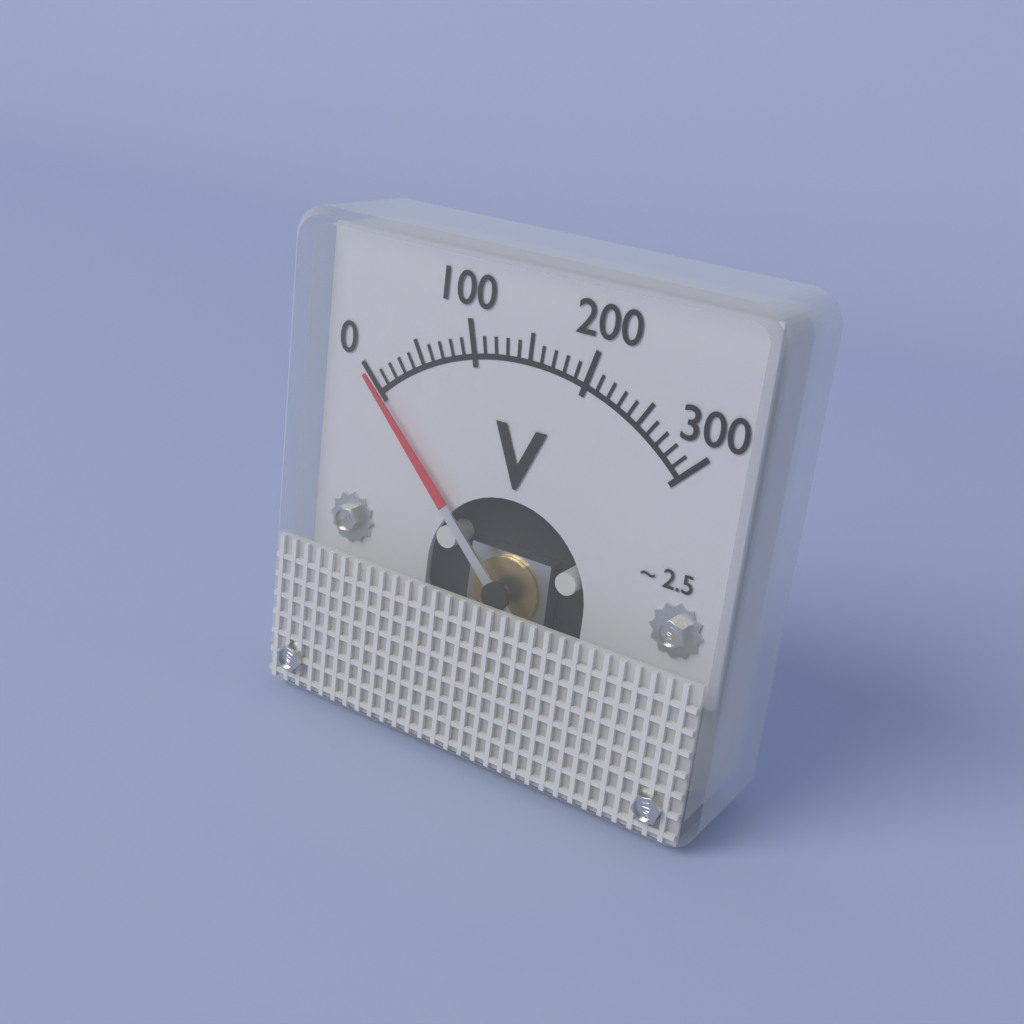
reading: 0 V
